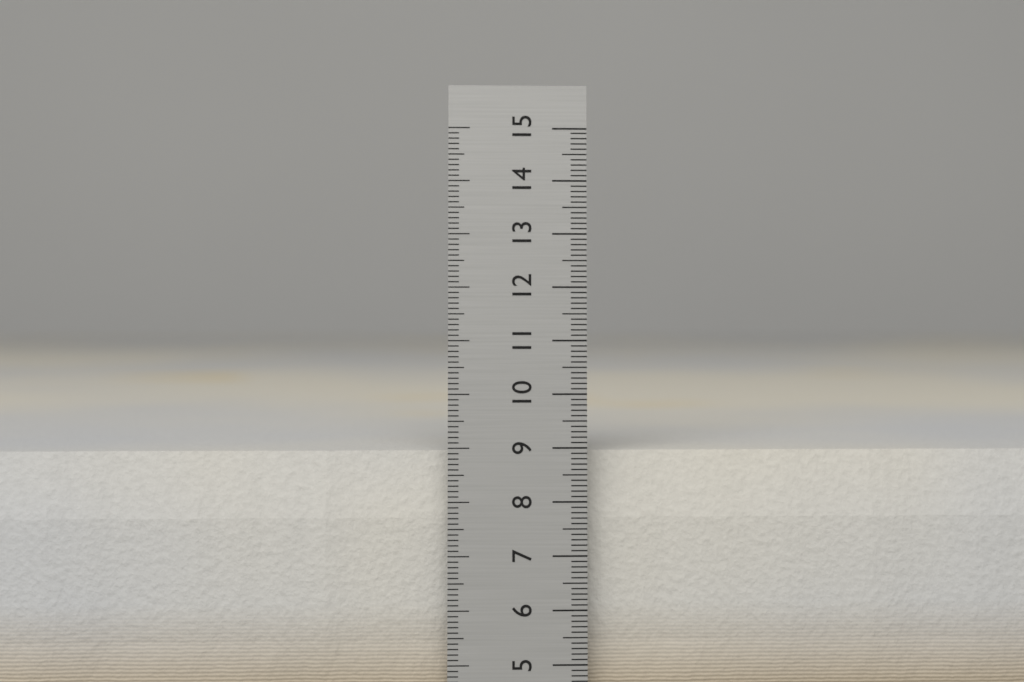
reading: 8.9 cm
